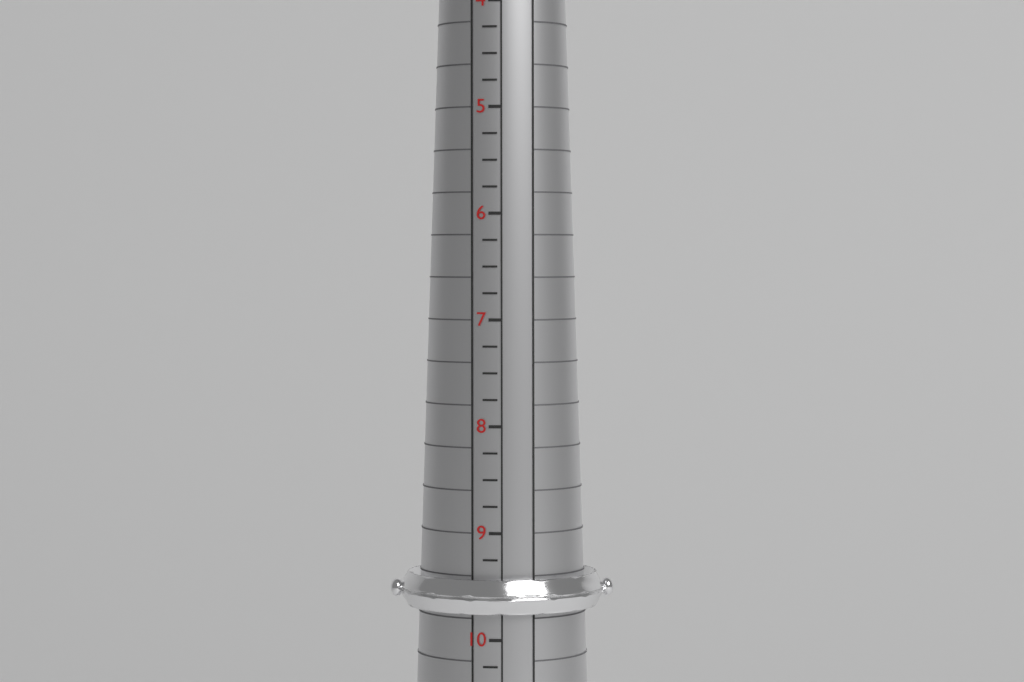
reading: 9.75 (no unit)
